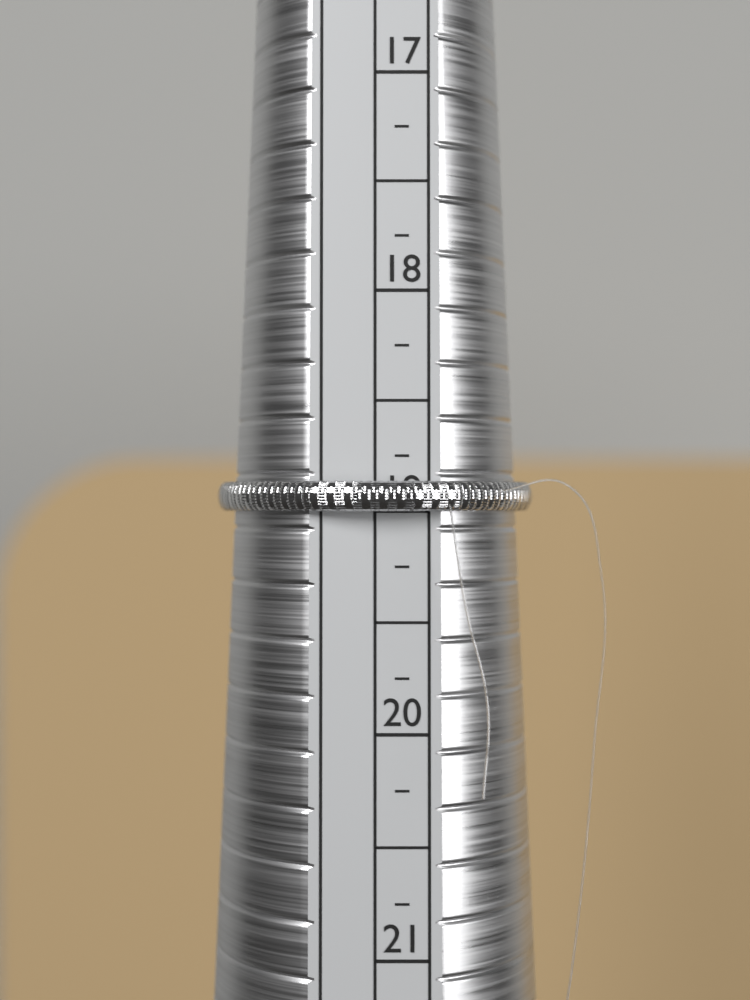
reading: 19.00 (no unit)
